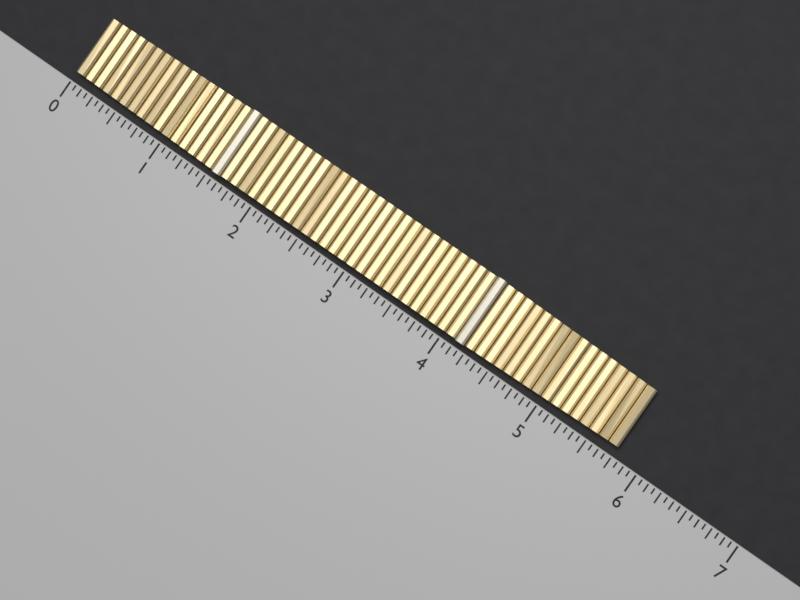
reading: 5.7500 (no unit)
